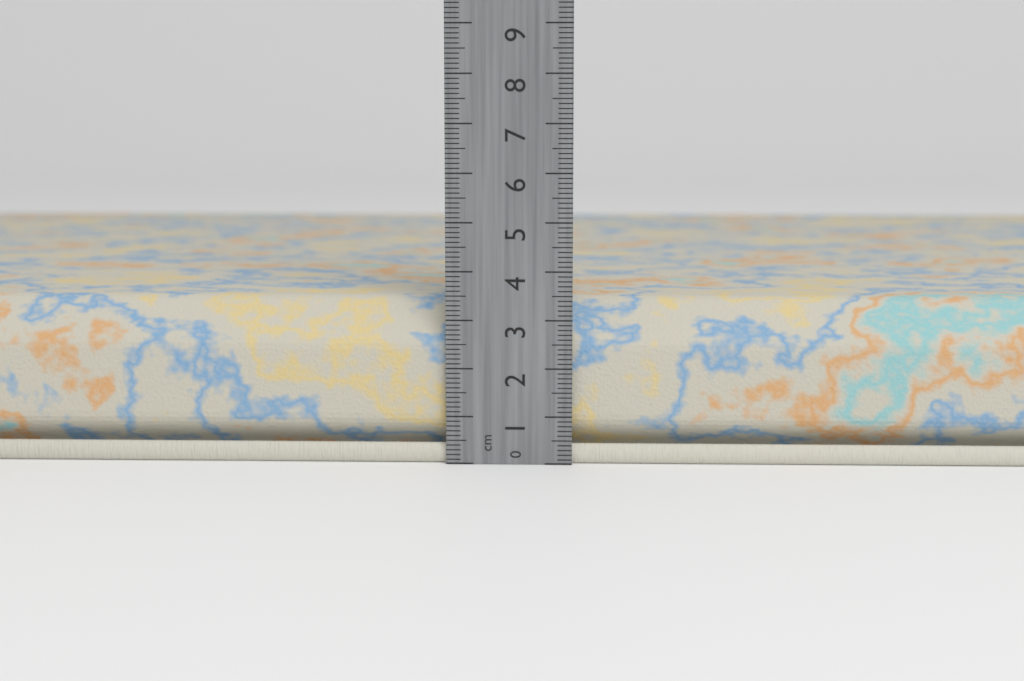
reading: 3.4 cm
